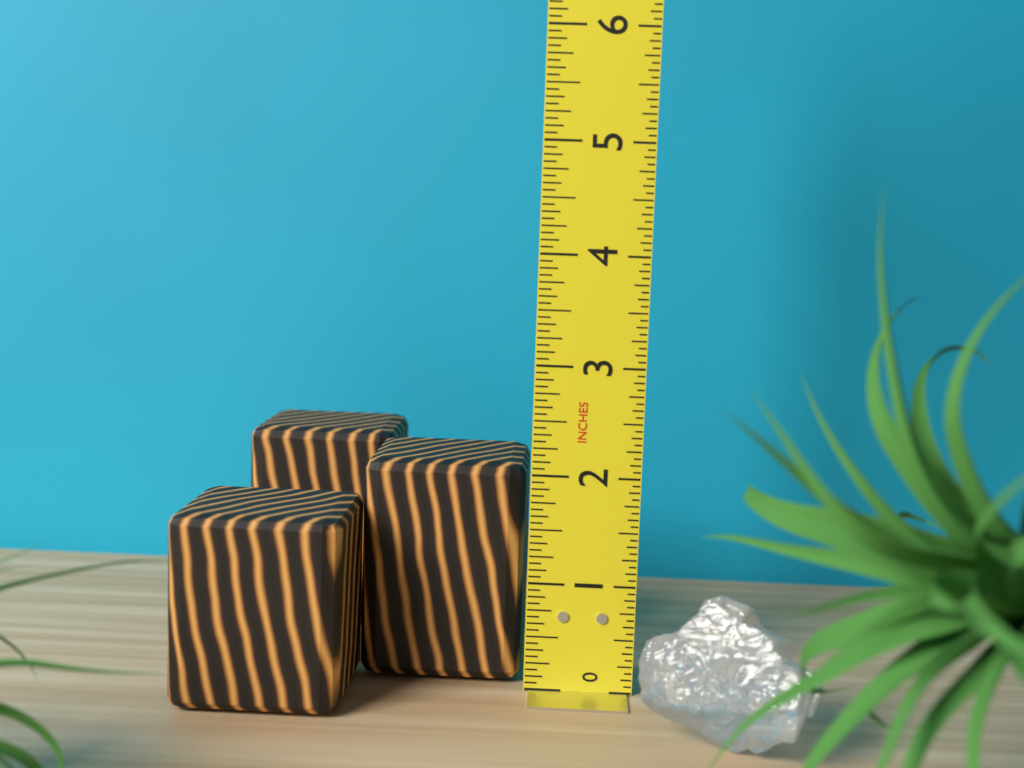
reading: 2.0625 in
